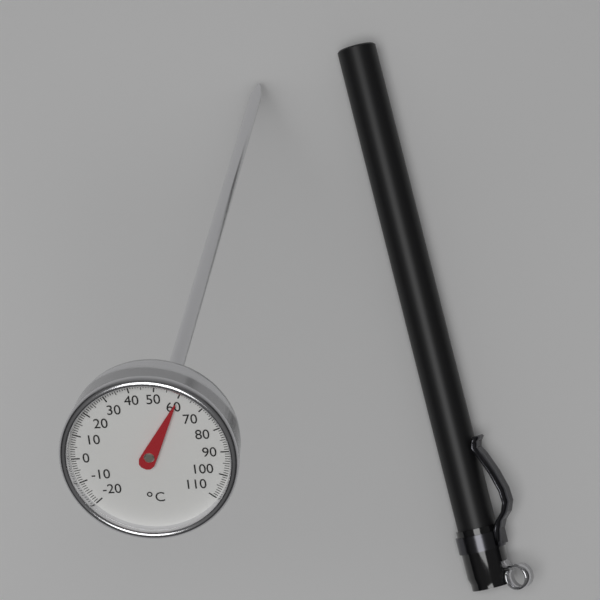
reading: 60 °C
